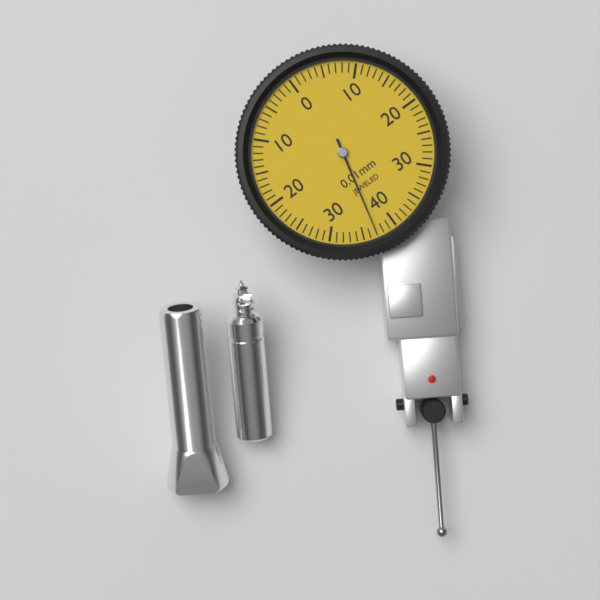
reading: 0.37 mm
